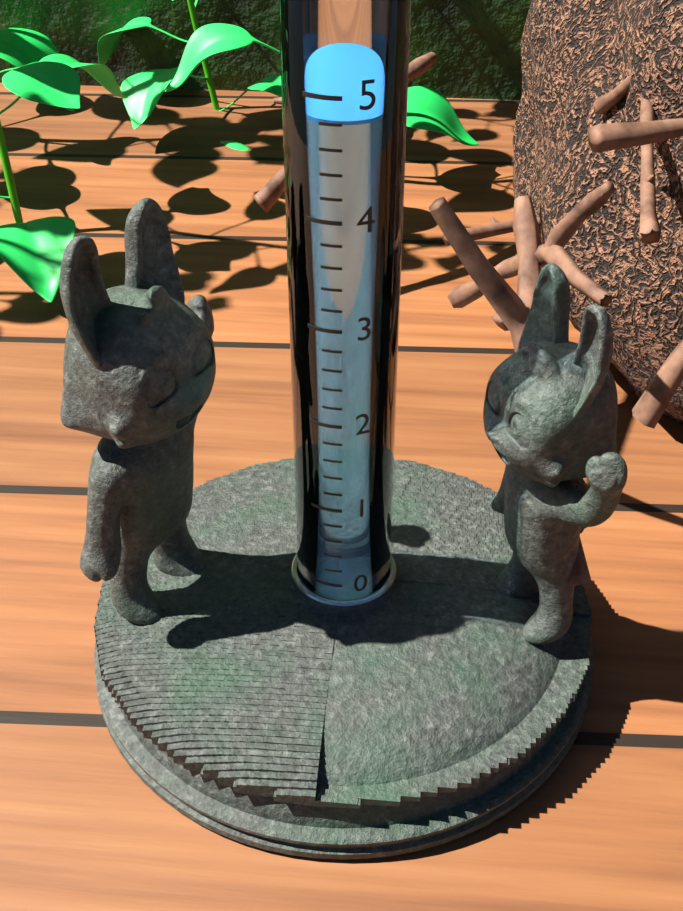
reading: 4.8 (no unit)
